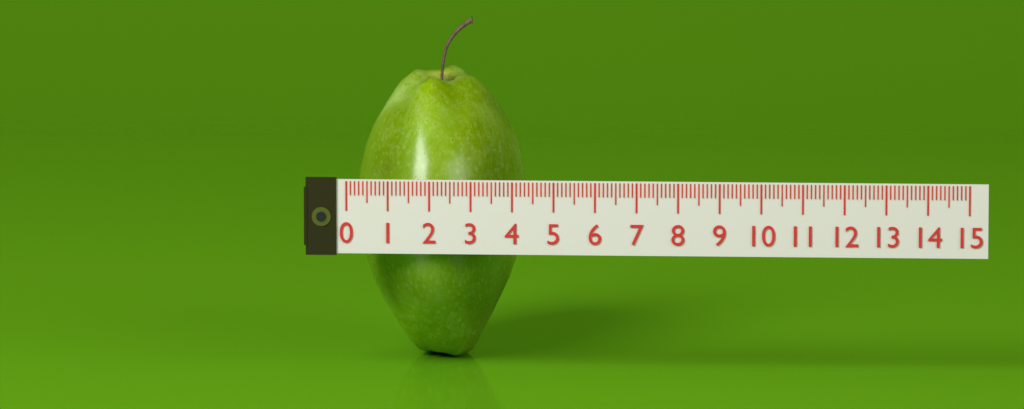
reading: 4.1 (no unit)
